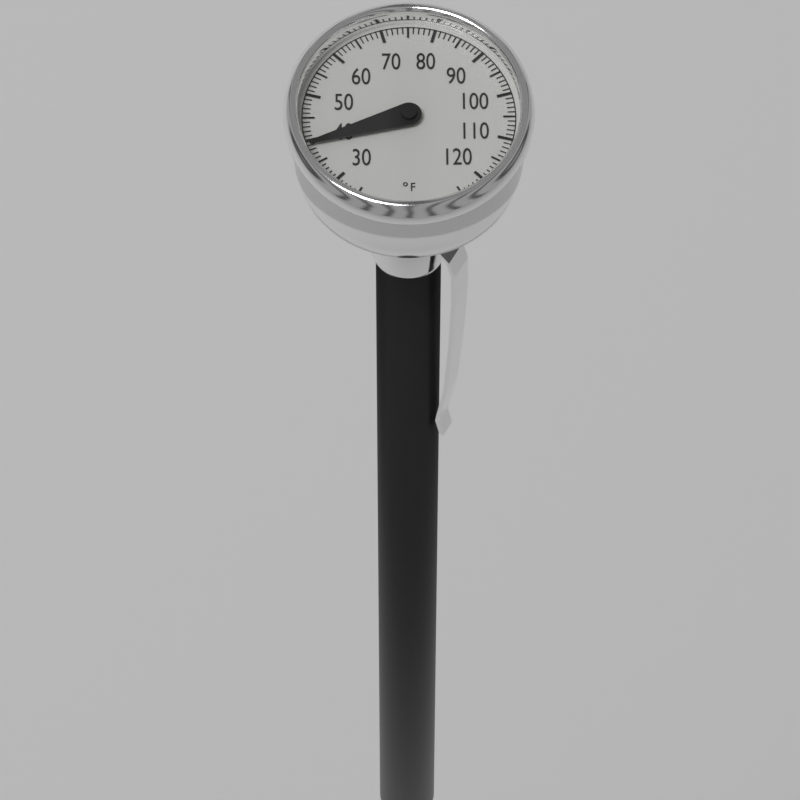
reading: 39 °F
